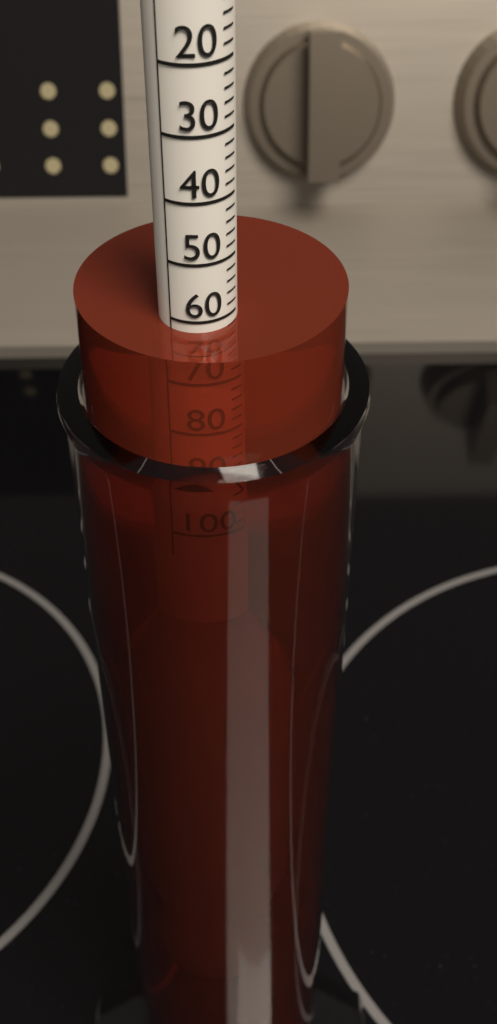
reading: 62 (no unit)
